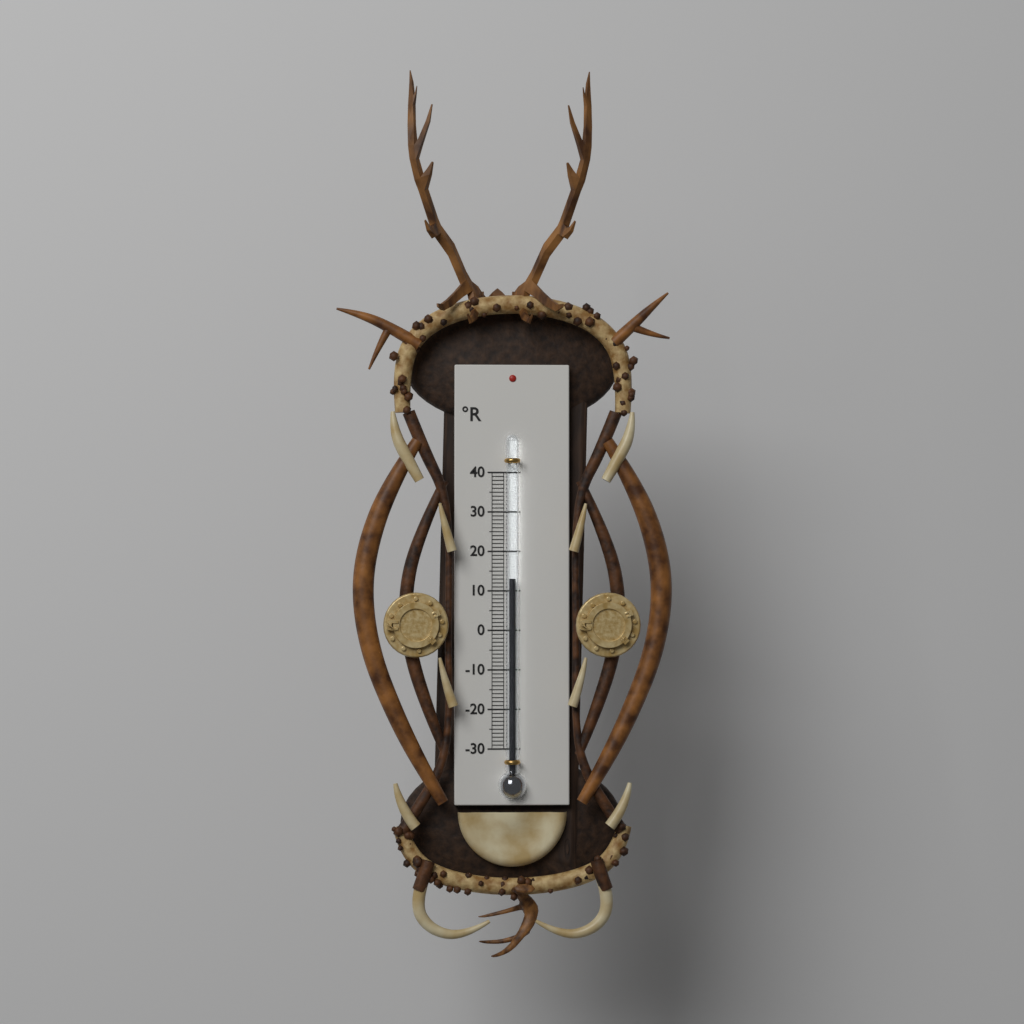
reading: 13 °R
